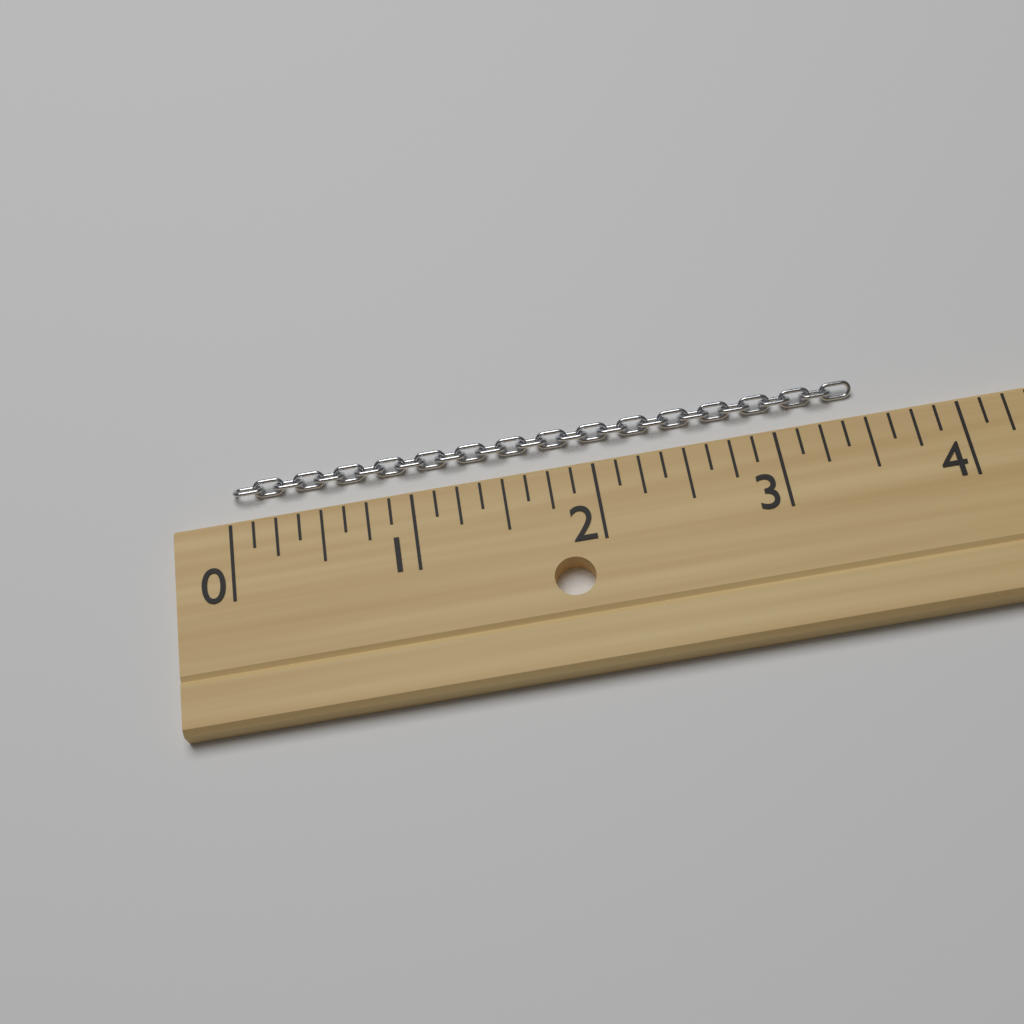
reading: 3.500 (no unit)
